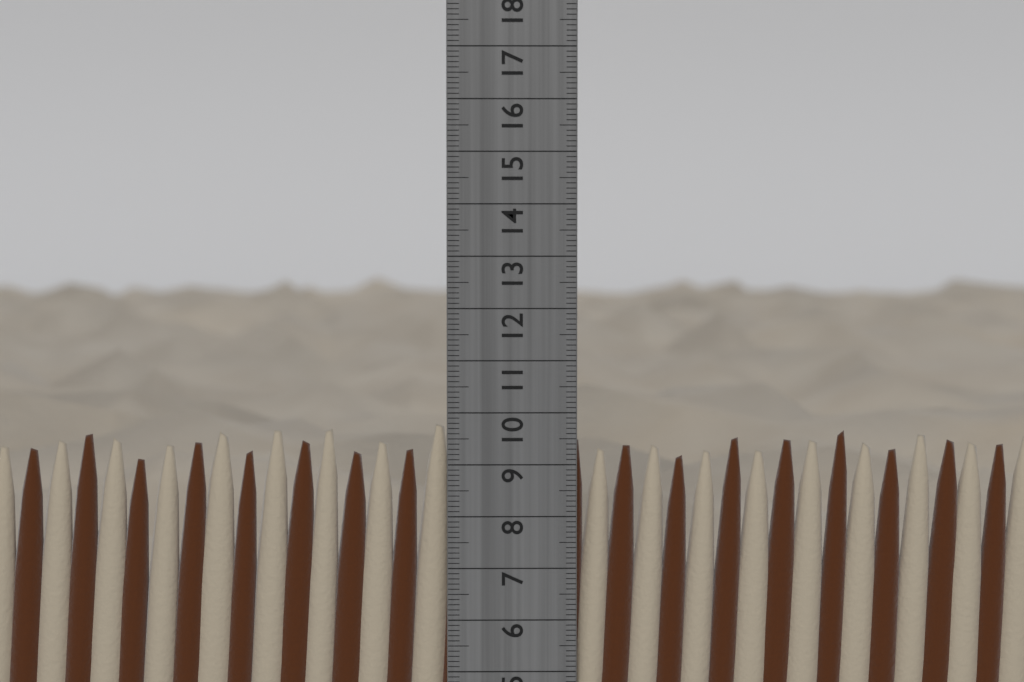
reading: 9.8 cm
